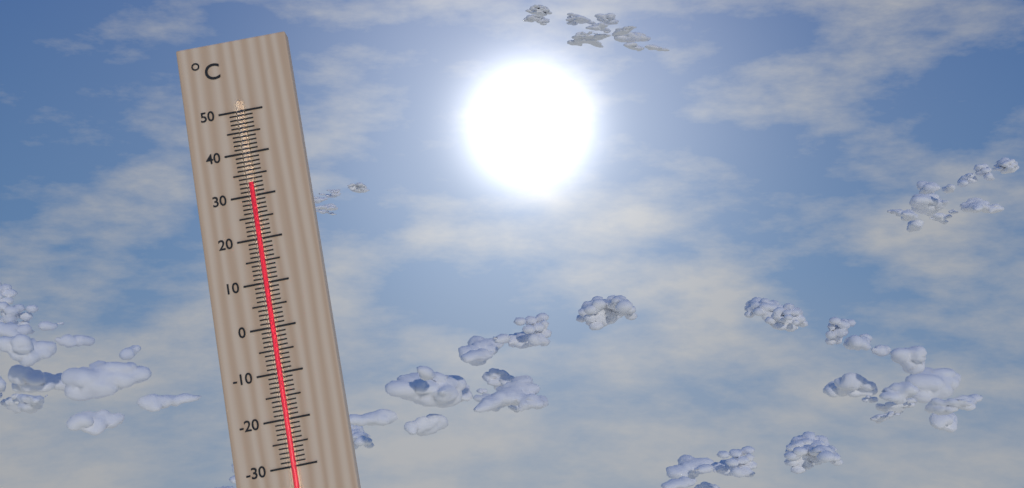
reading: 33 °C
